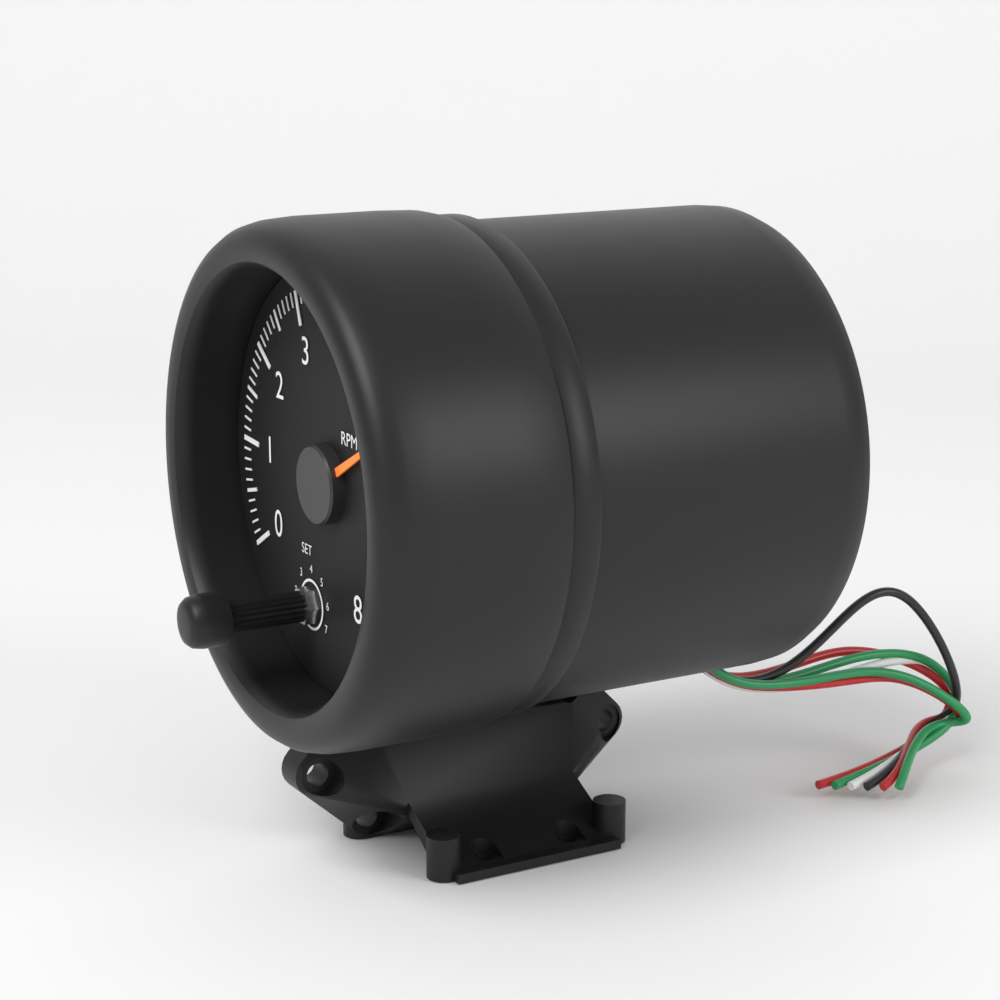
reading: 5.4 RPM x1000
